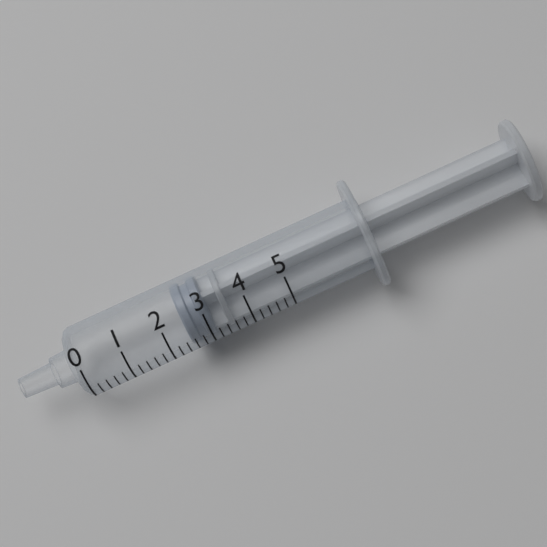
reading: 2.5 (no unit)
